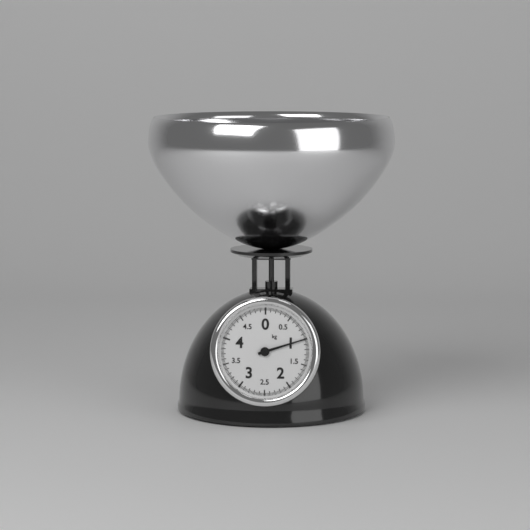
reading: 1.000 kg
